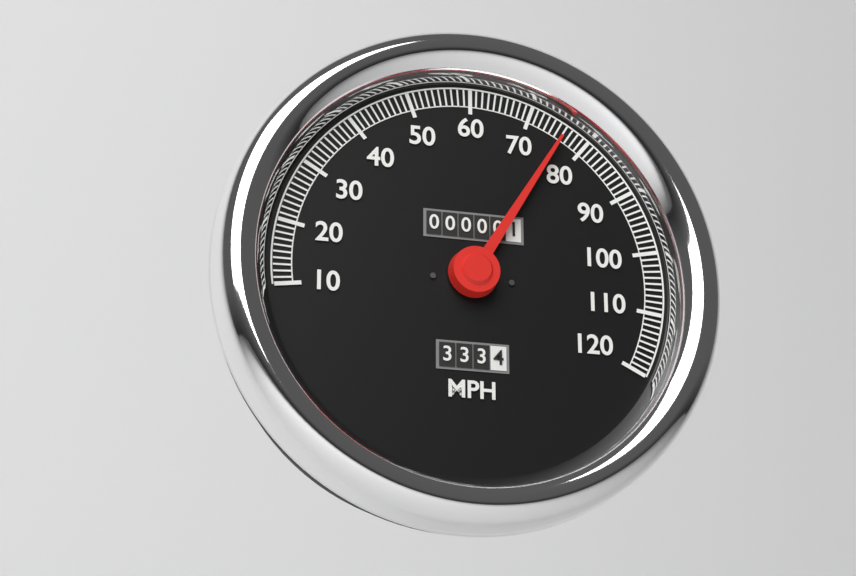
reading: 76 MPH
